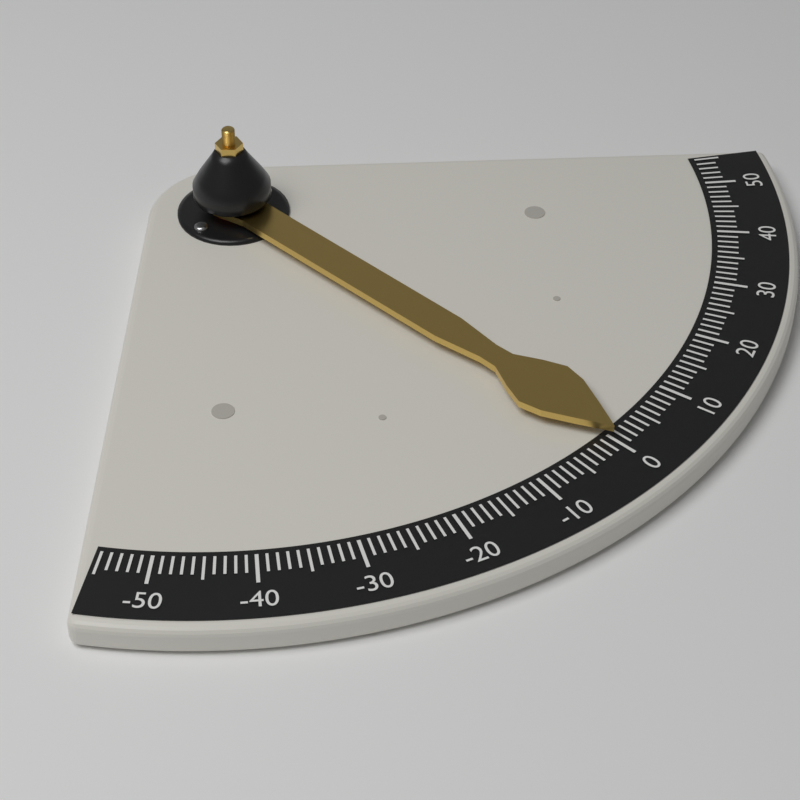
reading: 0 (no unit)
